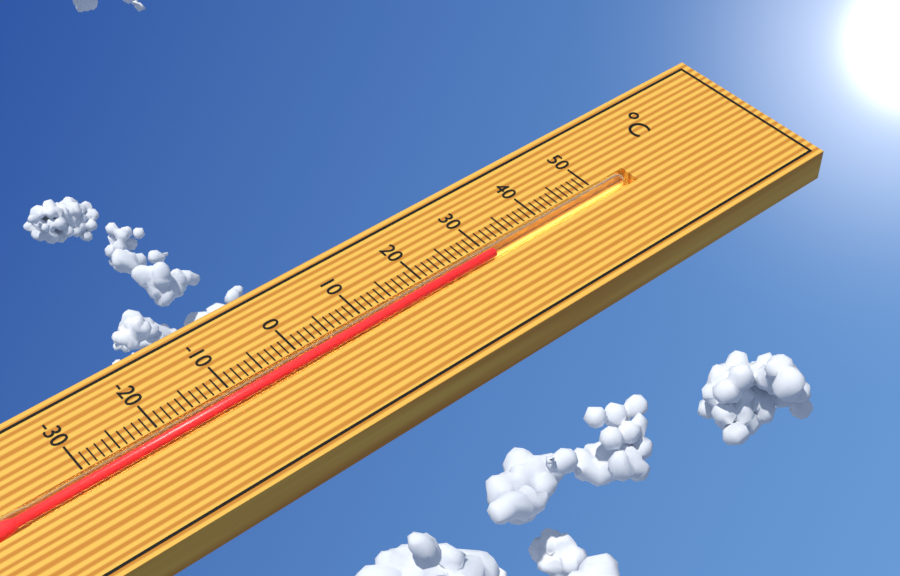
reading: 31 °C
